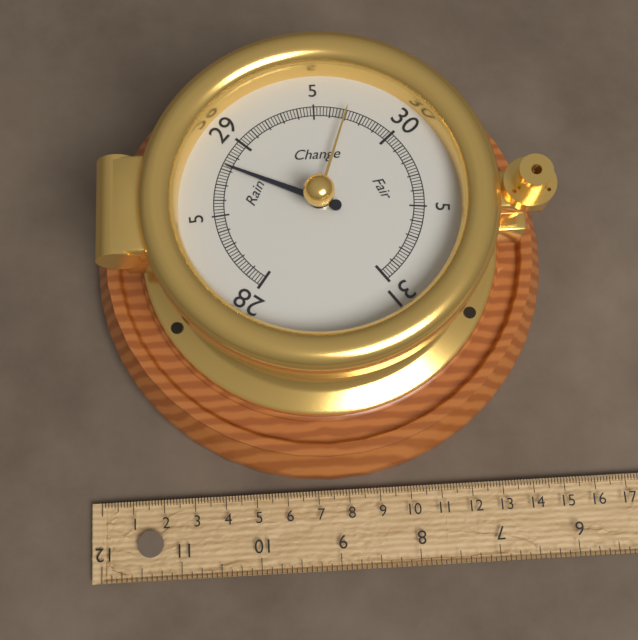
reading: 28.82 inHg
